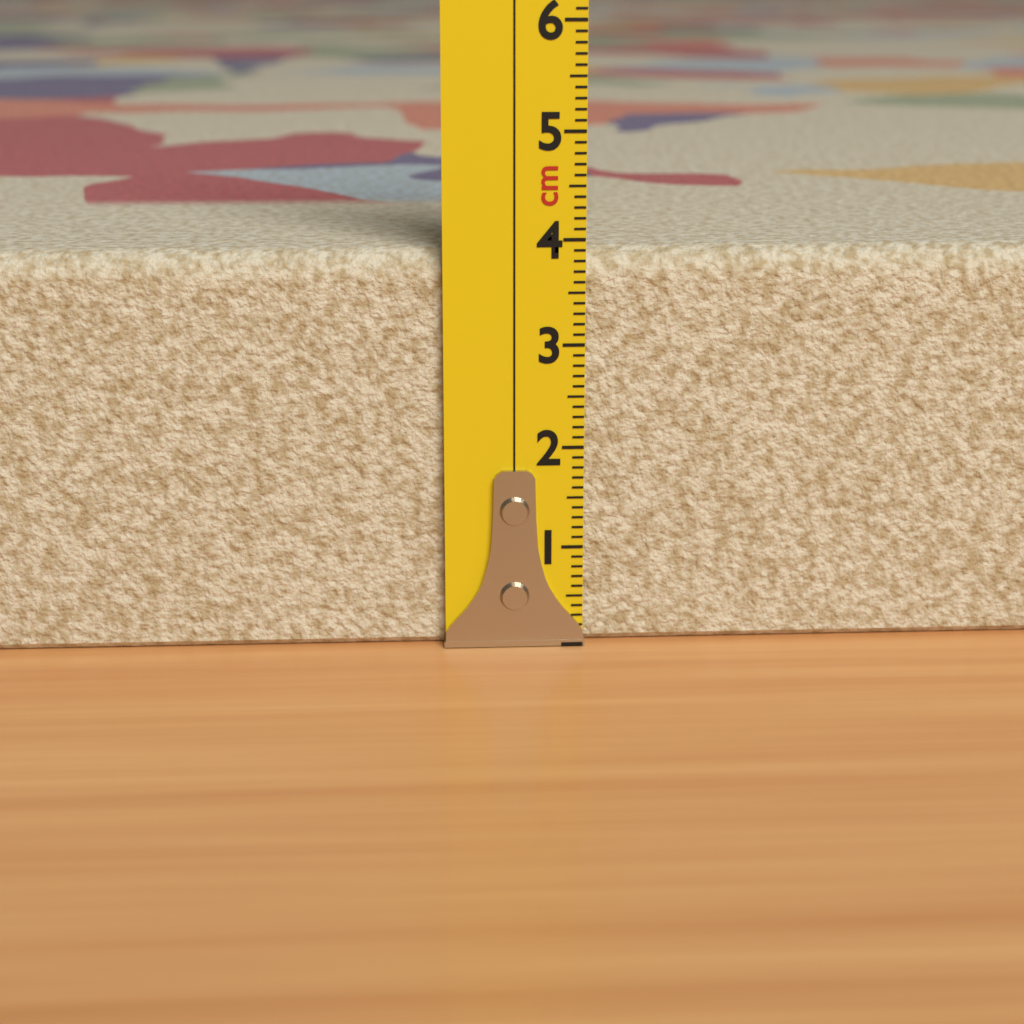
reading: 3.9 cm
